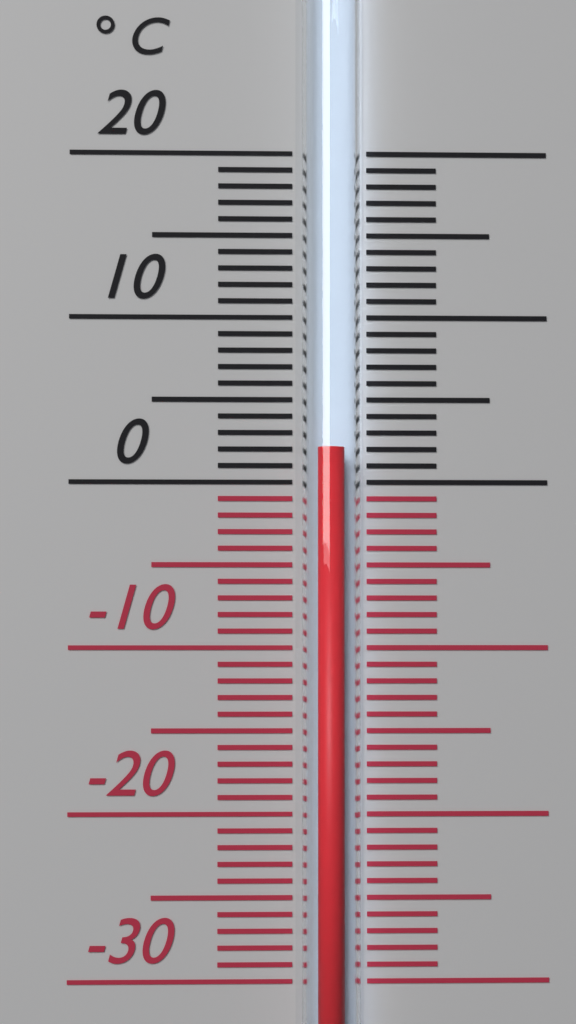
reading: 2 °C
